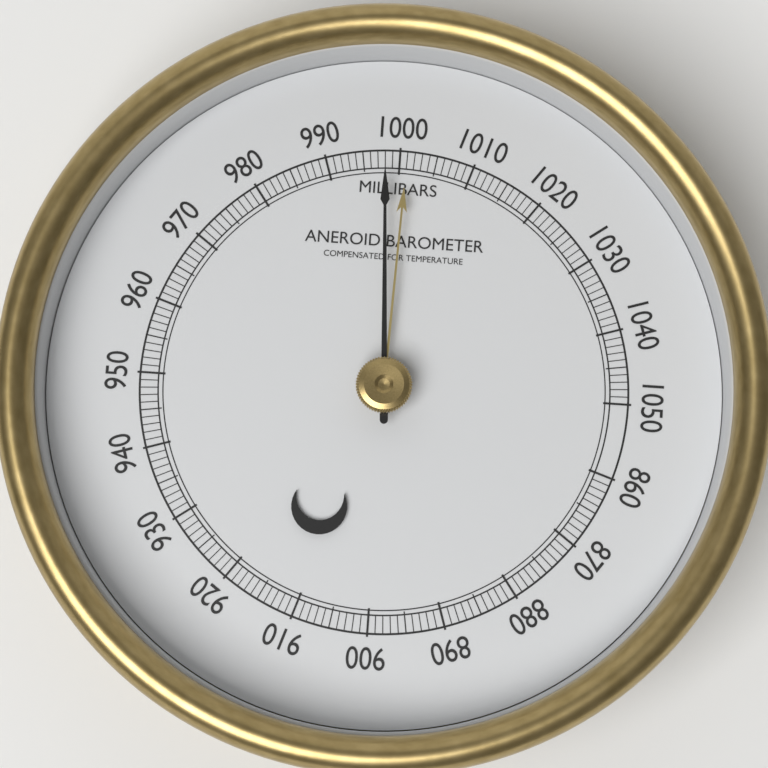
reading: 998 mbar
